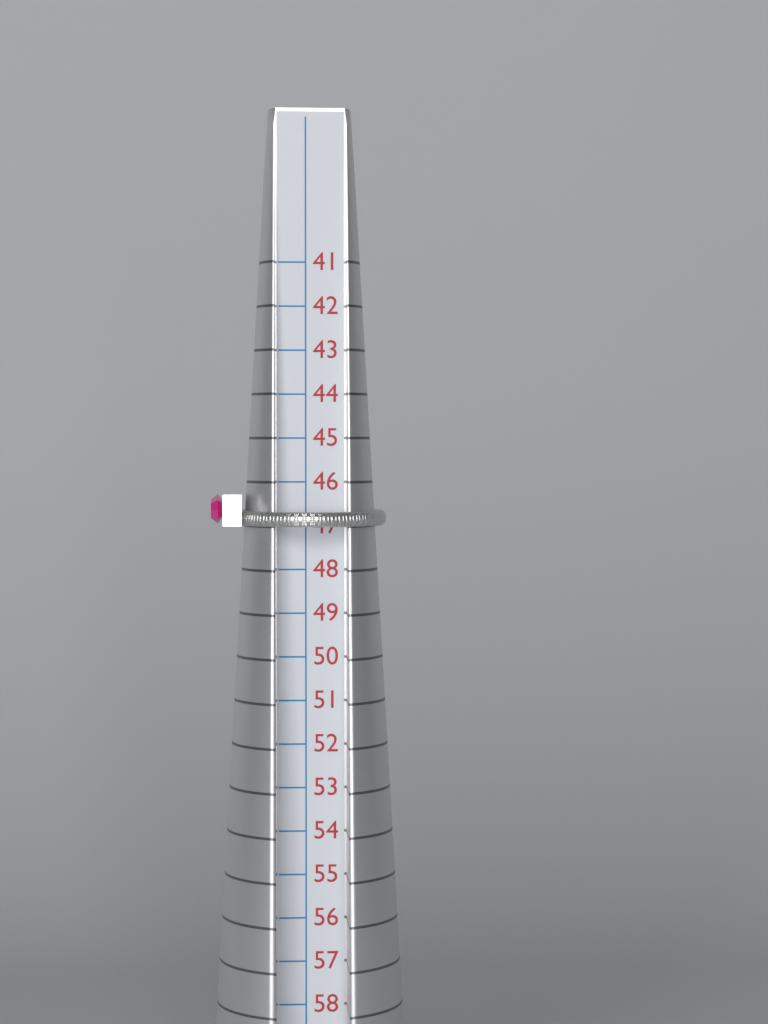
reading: 47 (no unit)
